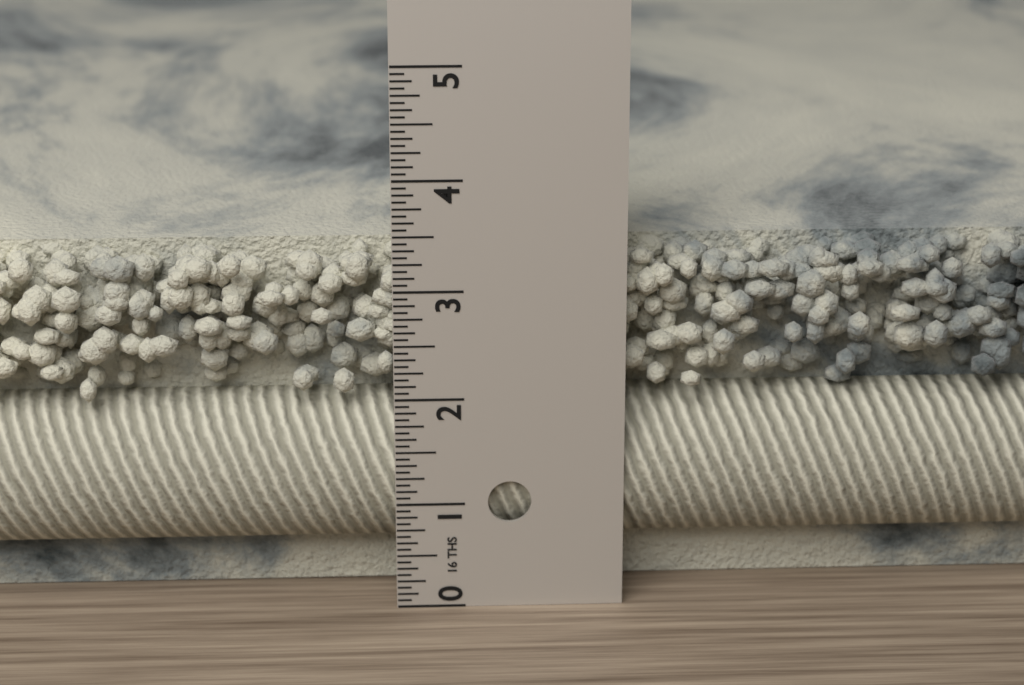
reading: 3.3125 in
